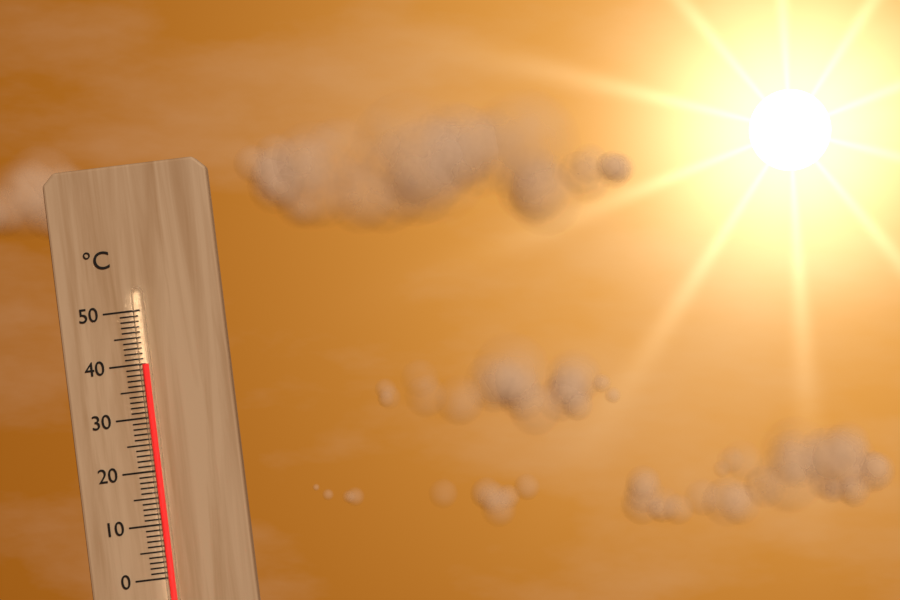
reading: 40 °C
